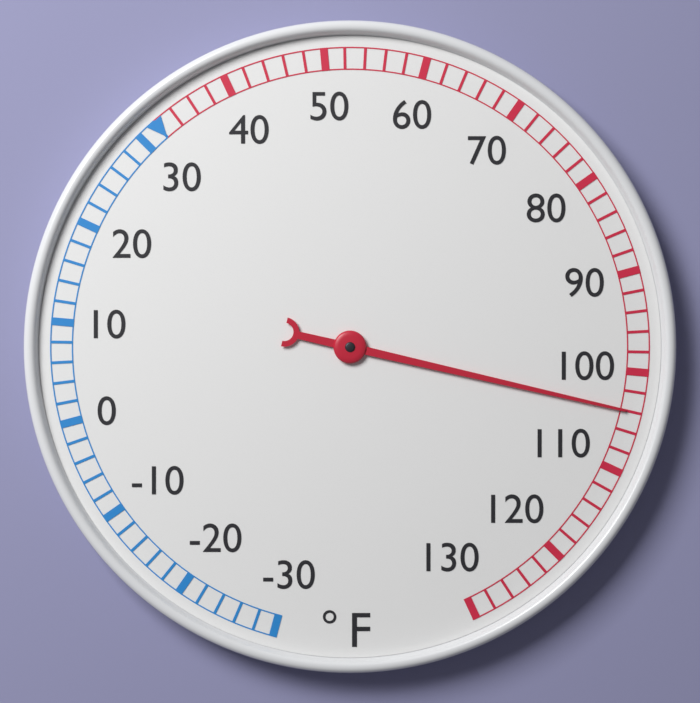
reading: 104 °F
